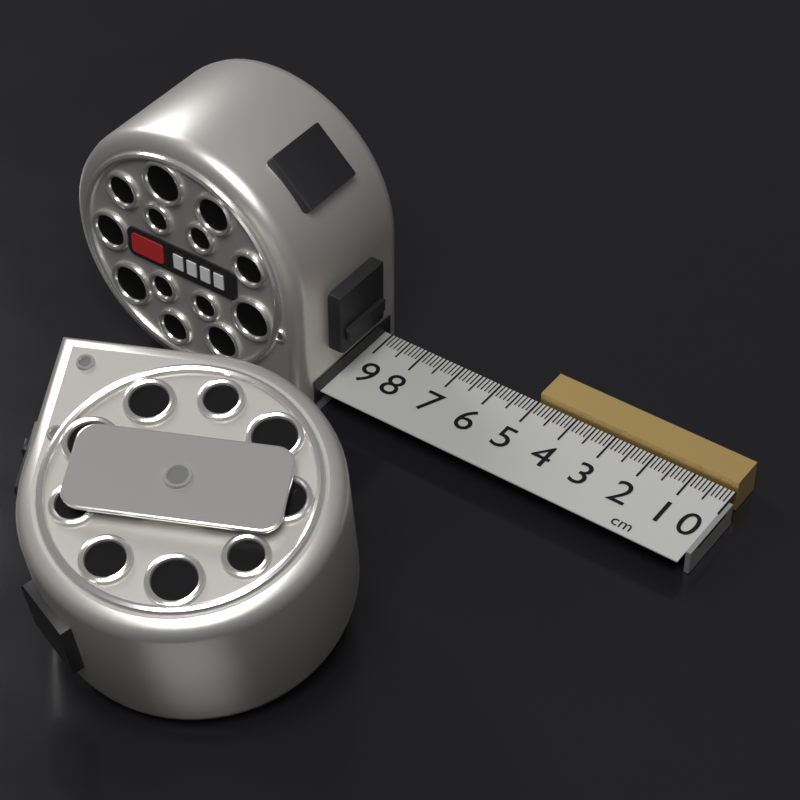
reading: 5.0 cm
